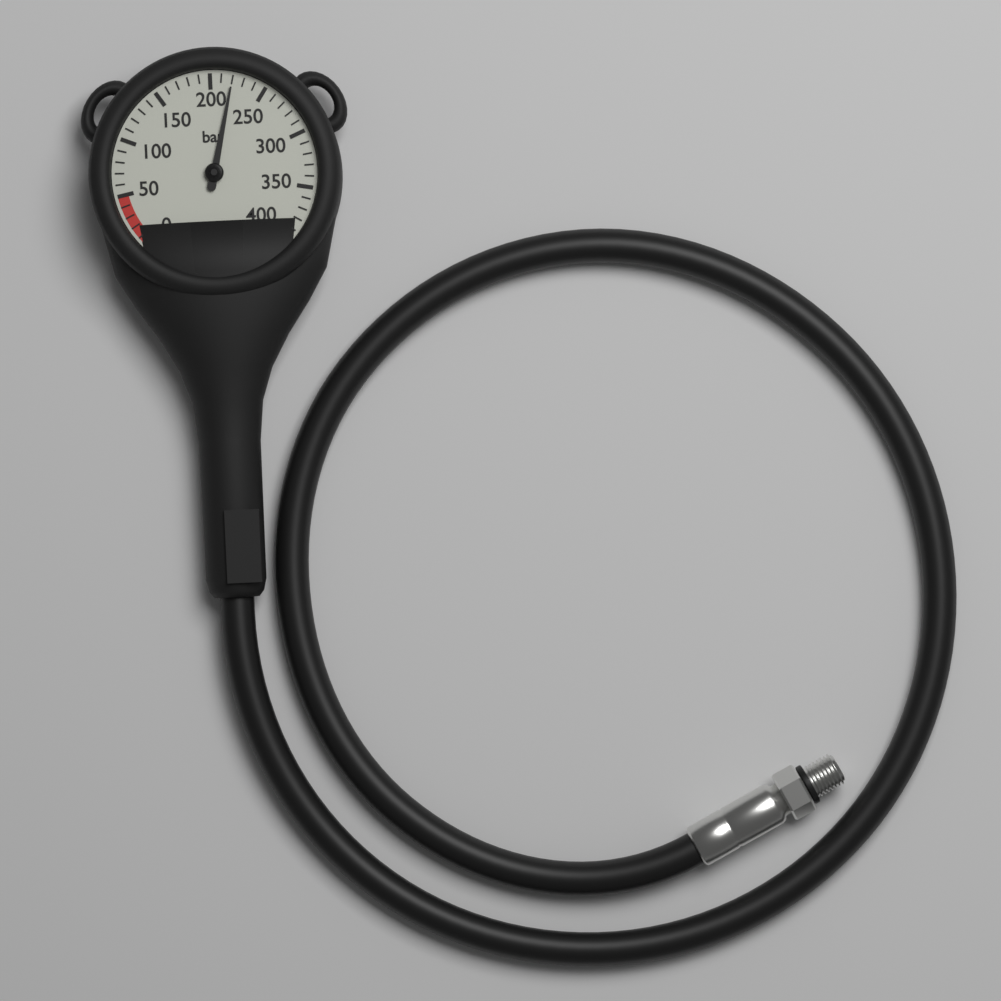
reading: 220 bar
